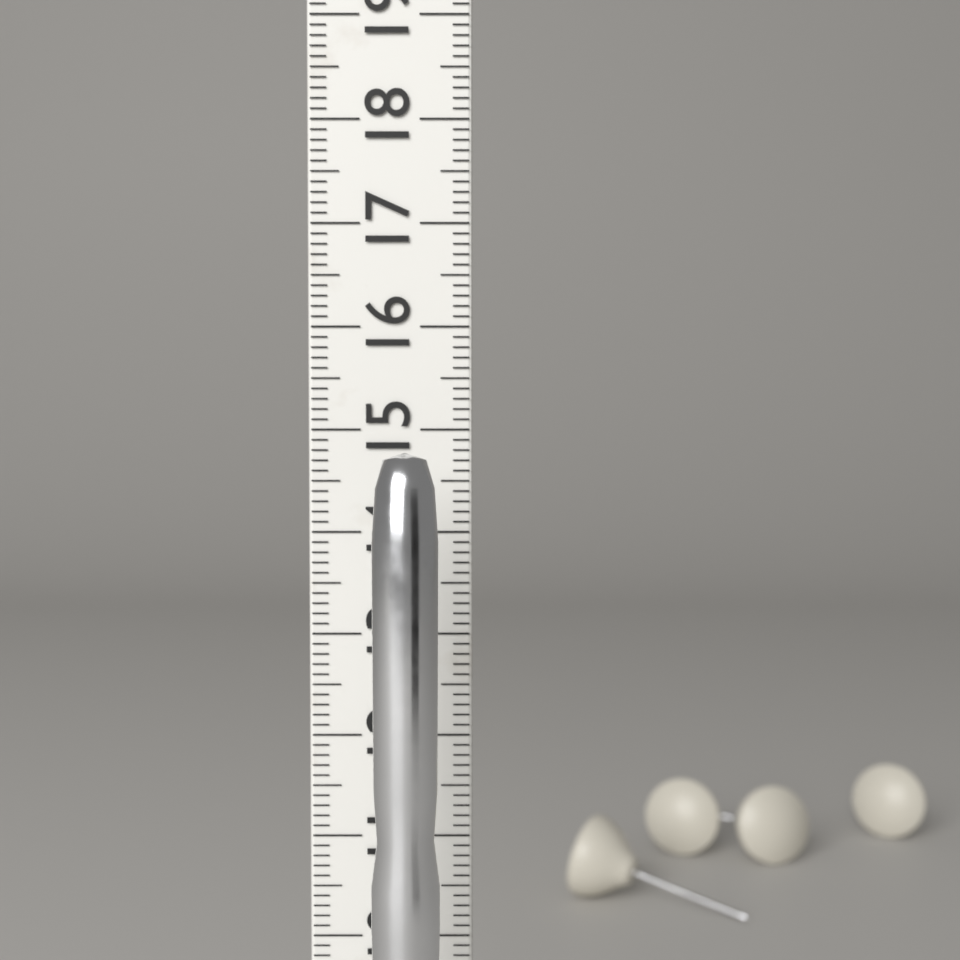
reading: 14.8 cm
